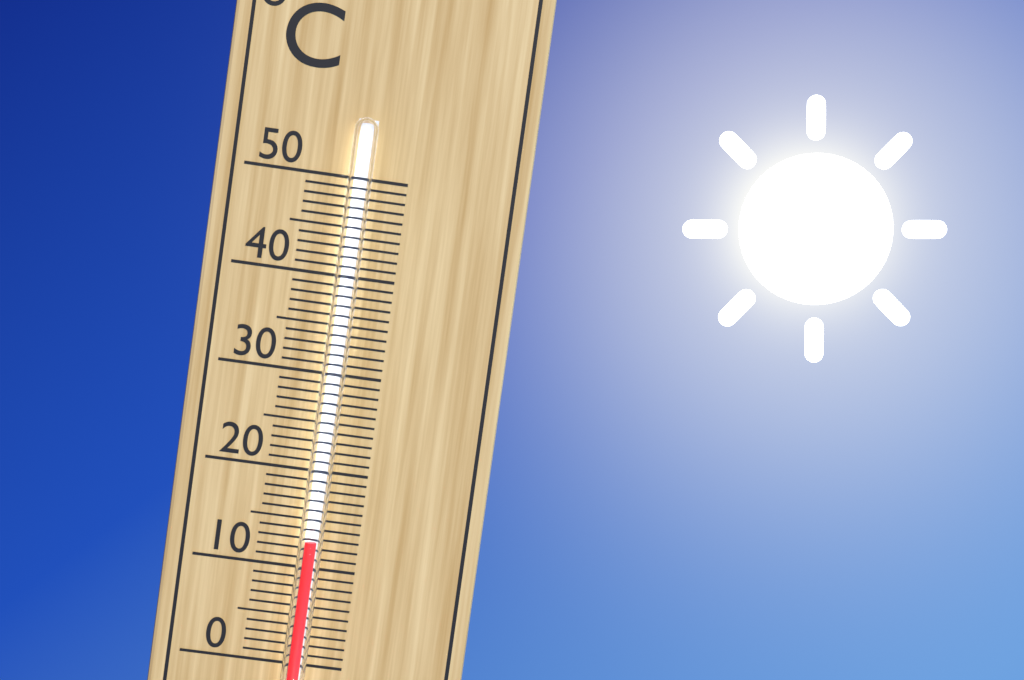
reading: 13 °C
